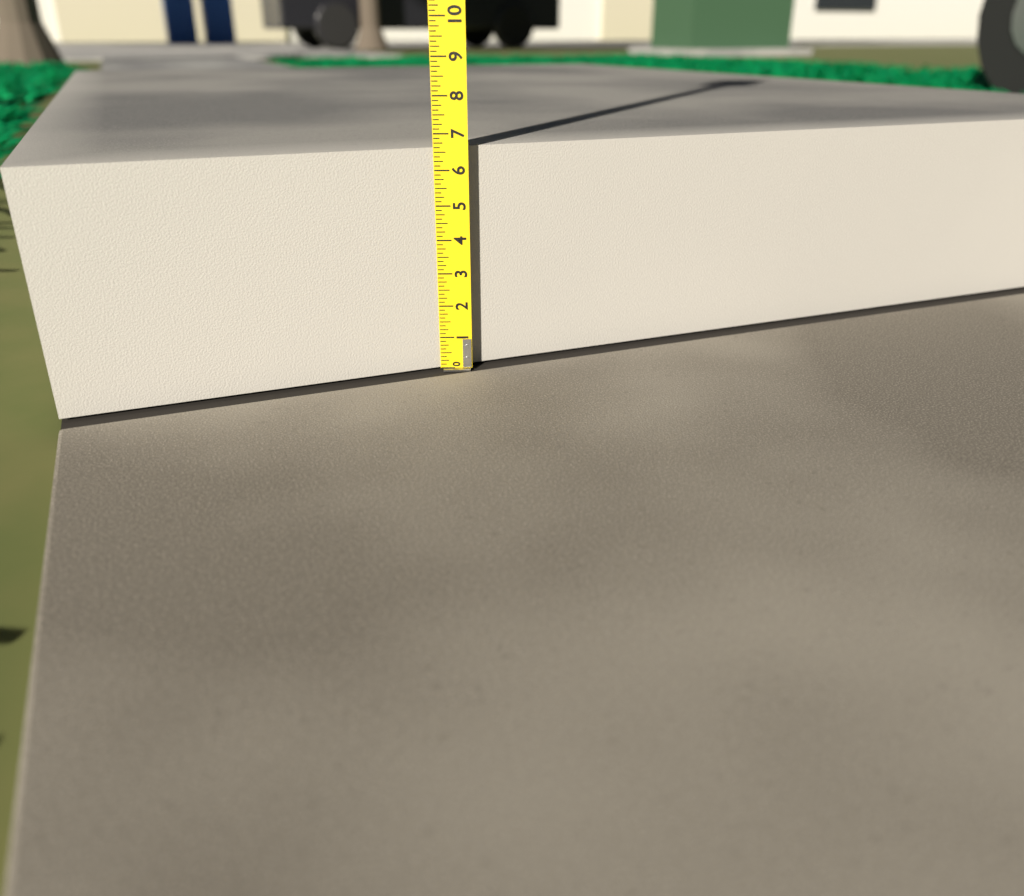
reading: 6.625 (no unit)
